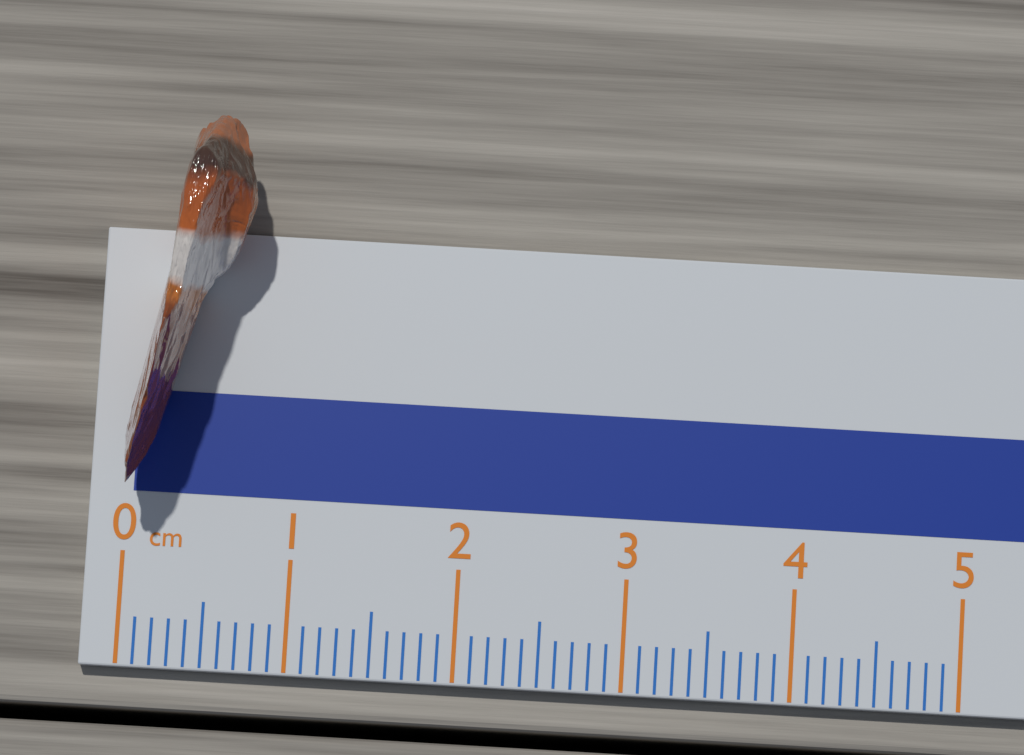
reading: 0.7 cm
